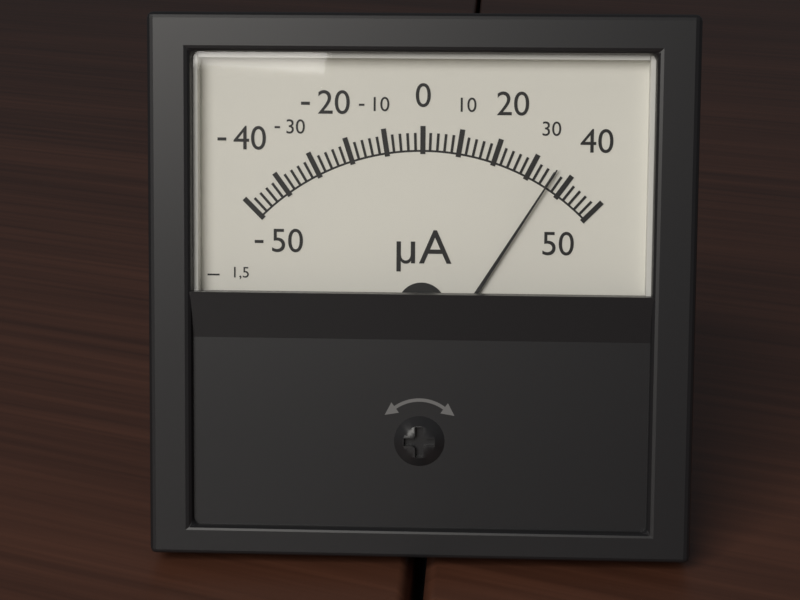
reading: 36 µA
